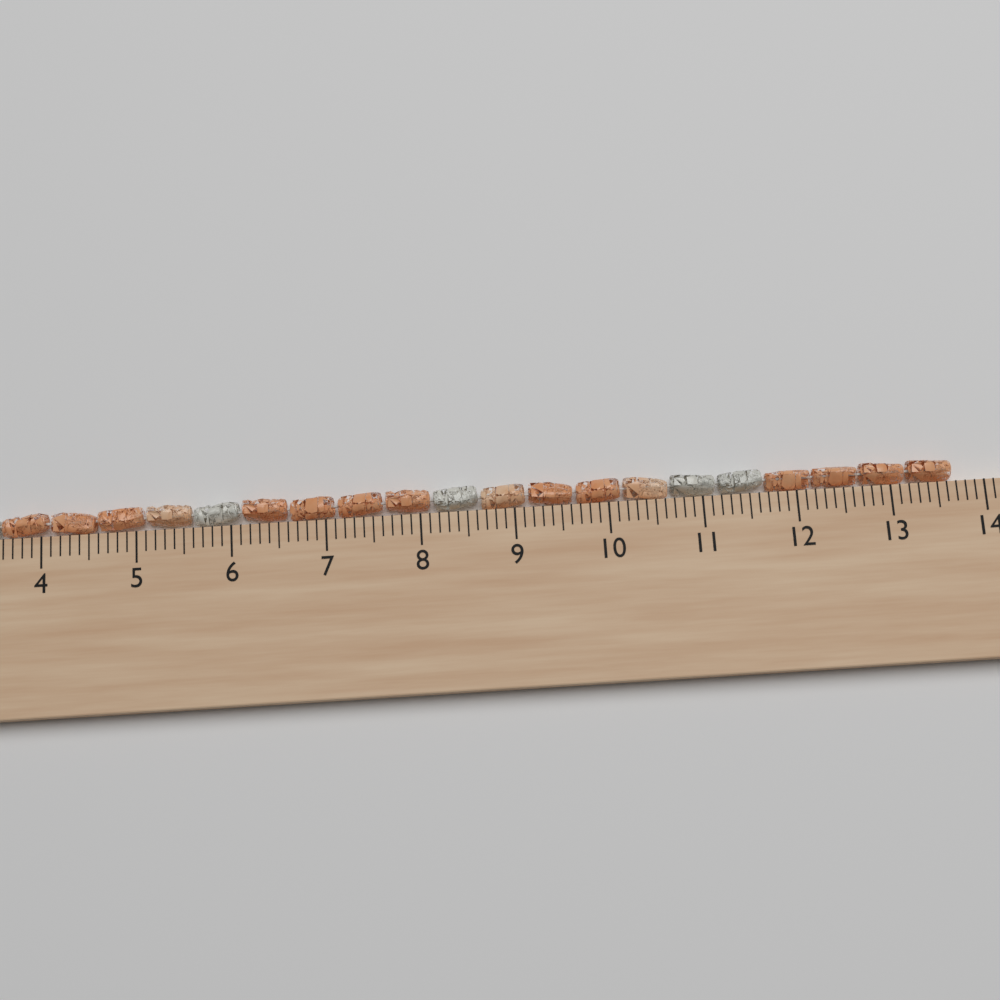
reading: 13.7 cm
